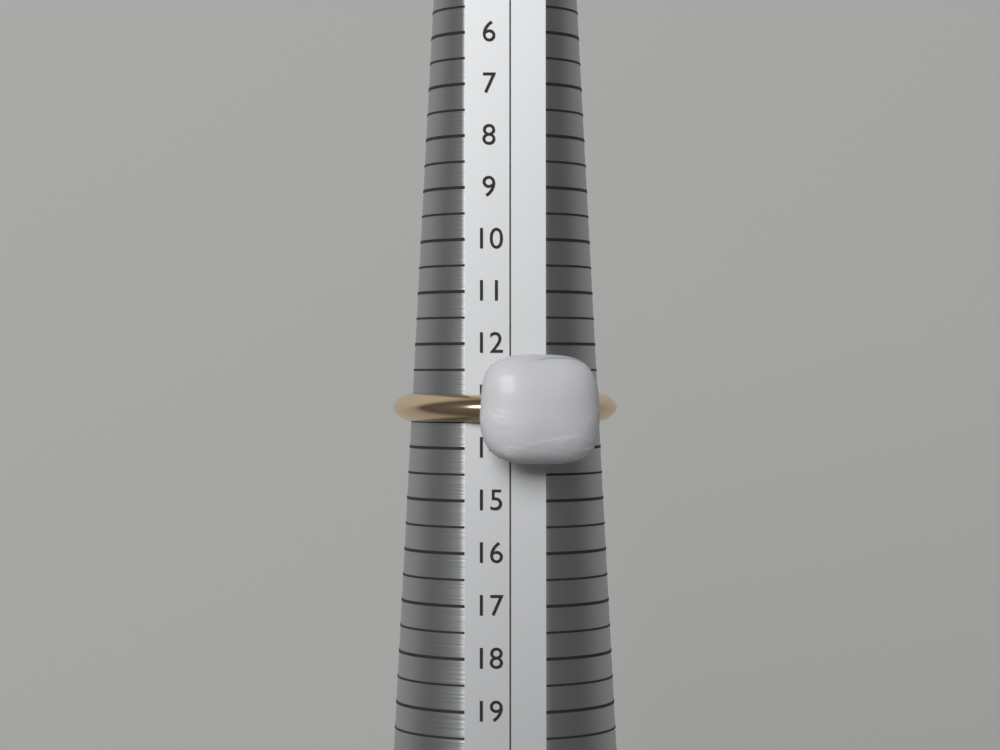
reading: 13.5 (no unit)
